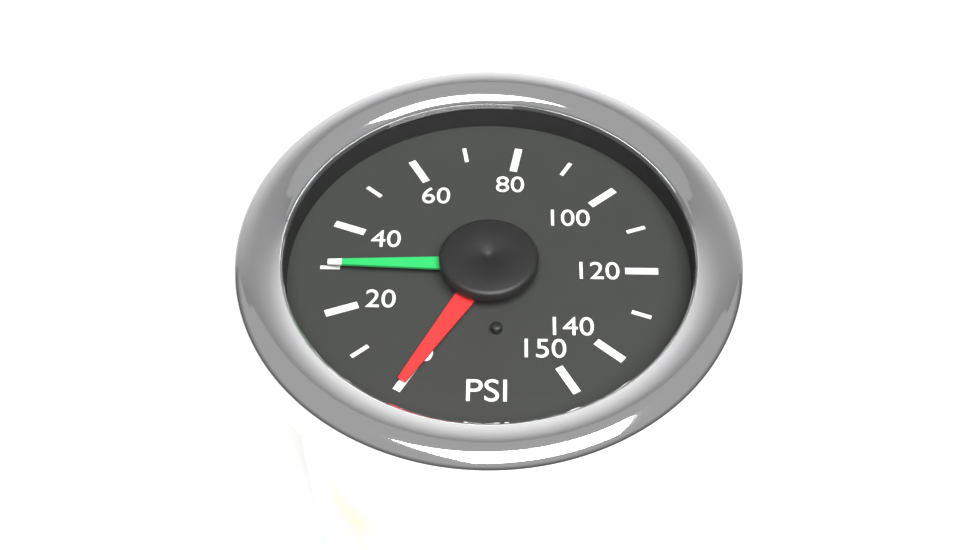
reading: 30 PSI
